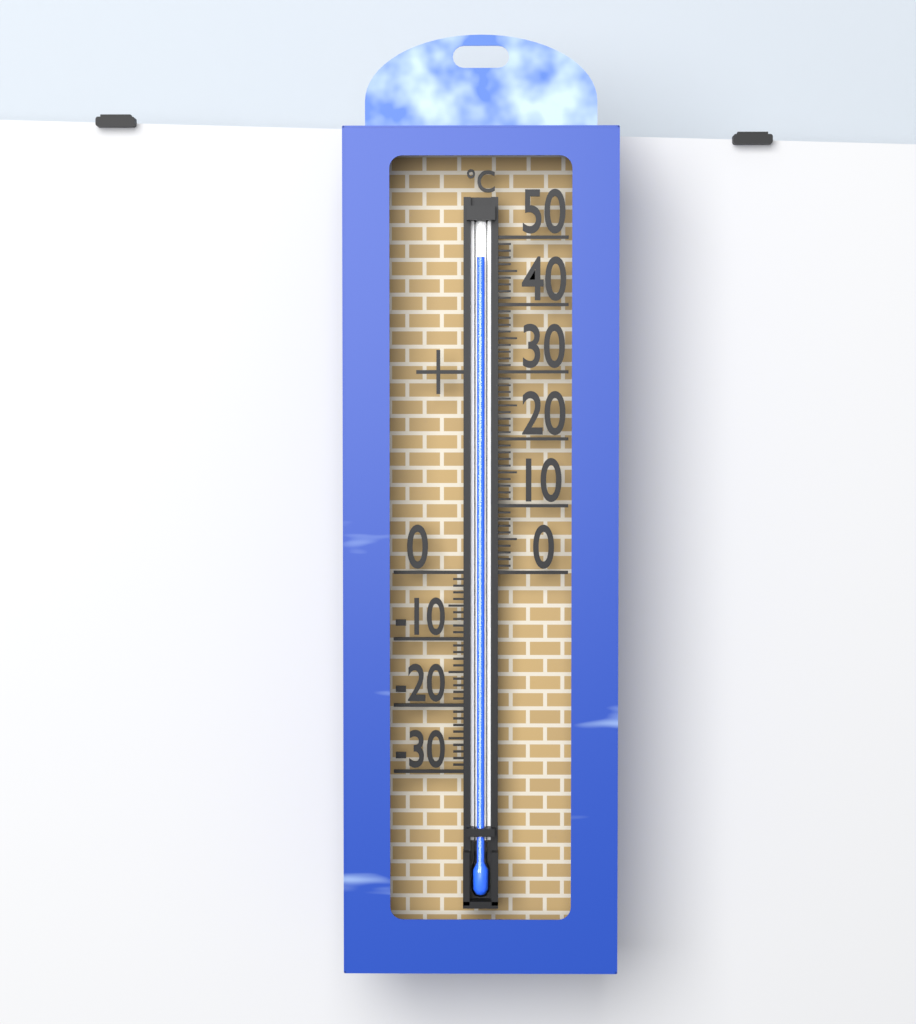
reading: 47 °C
